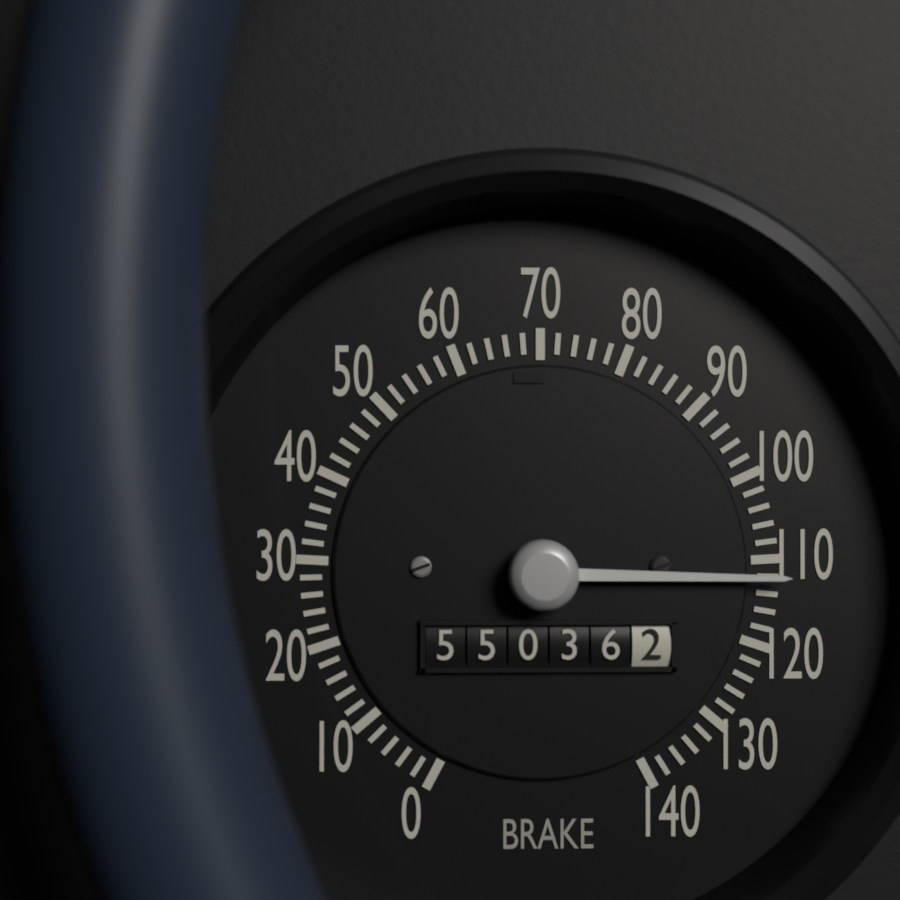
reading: 112 (no unit)
